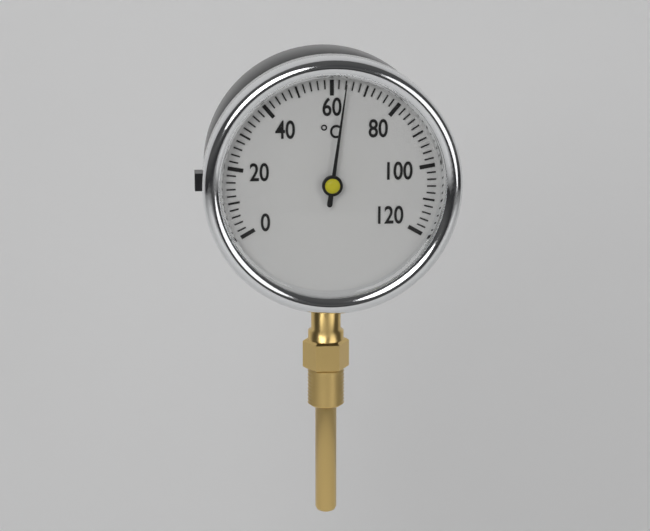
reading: 64 °C
